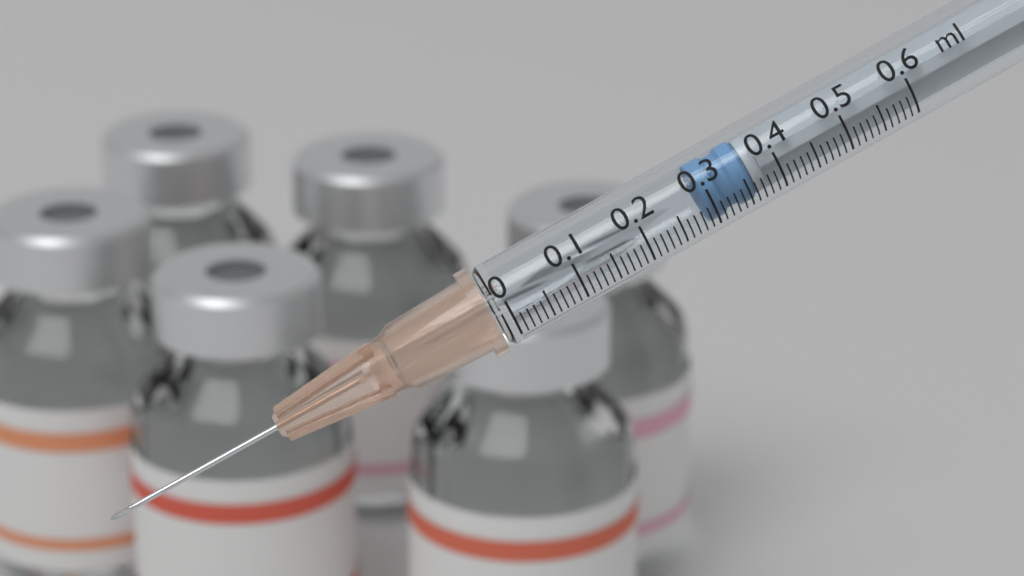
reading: 0.29 ml
